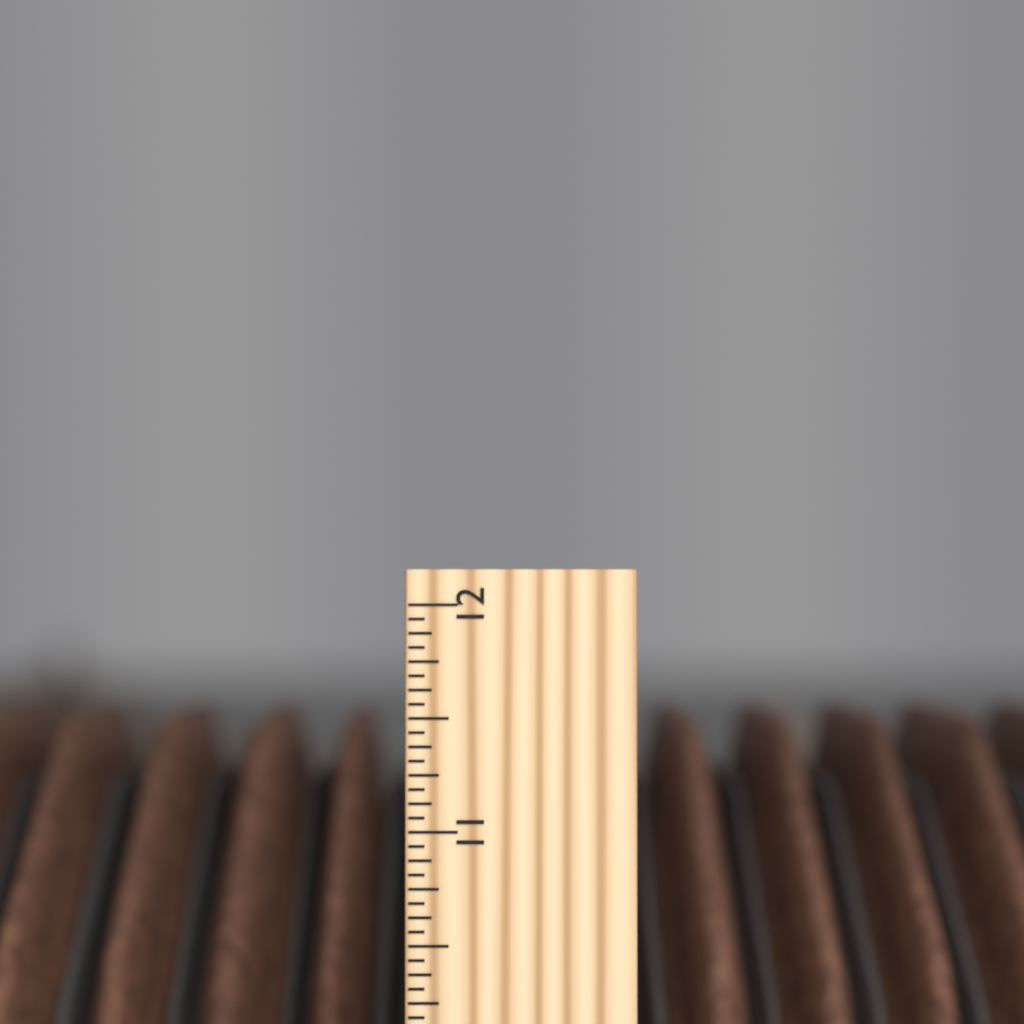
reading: 11.4375 inch
